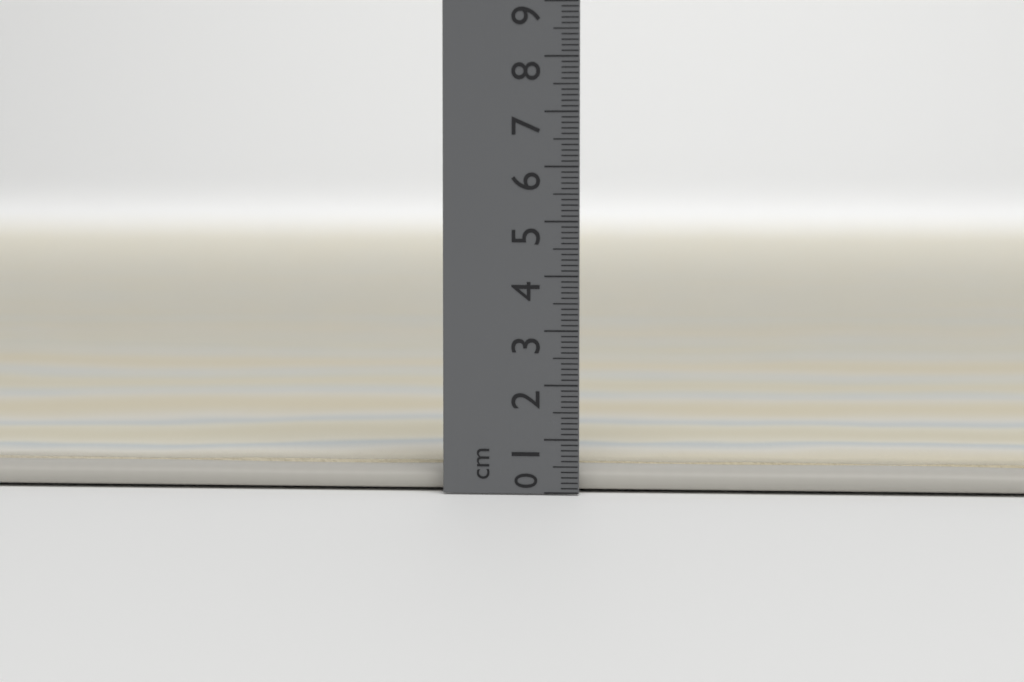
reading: 0.5 cm
